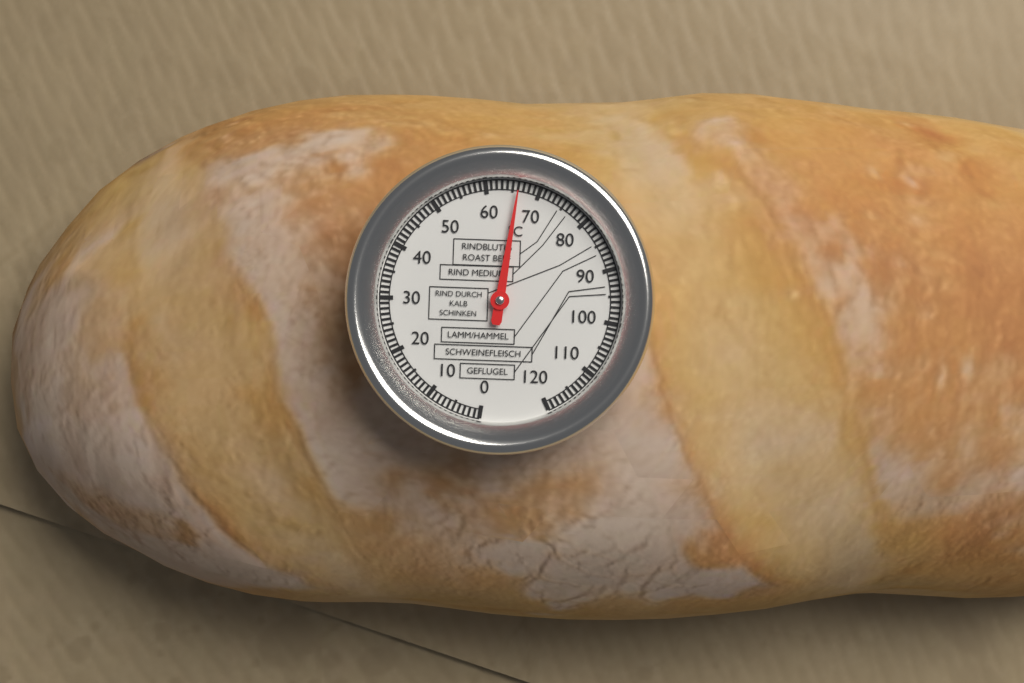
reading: 66 °C
